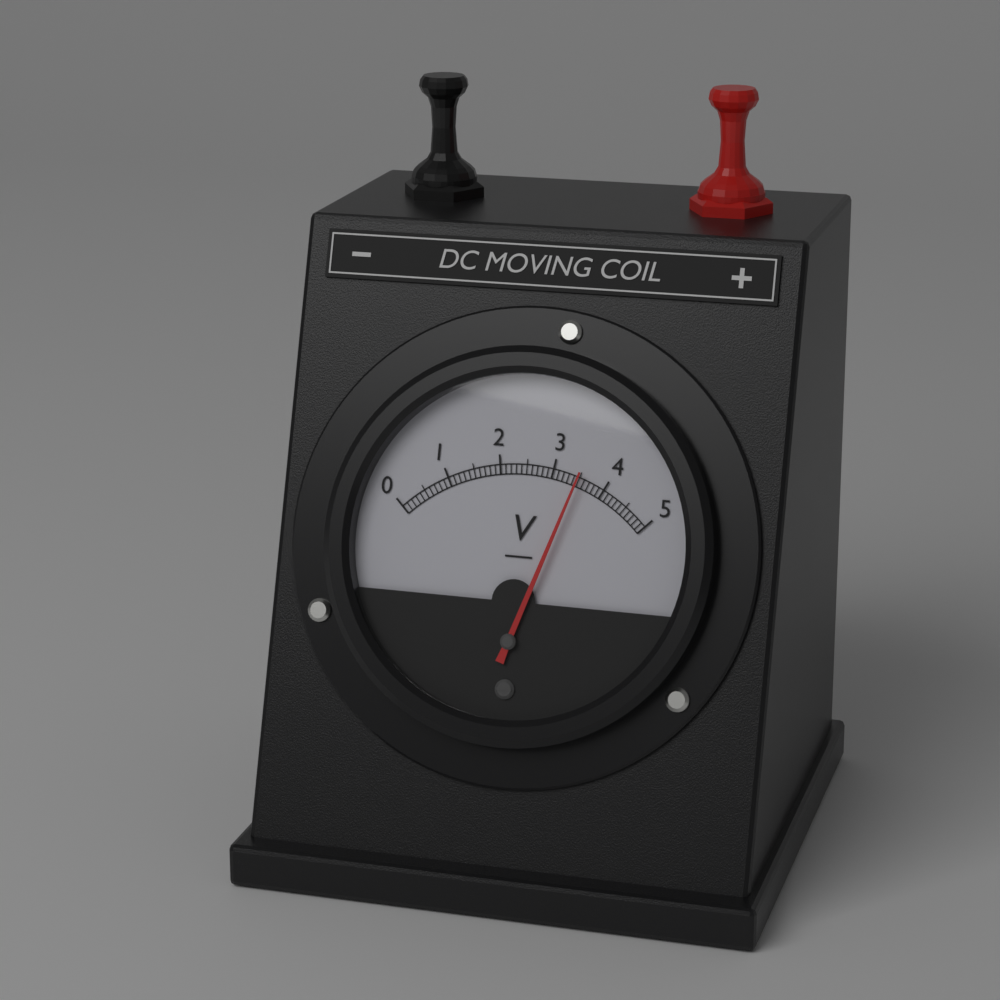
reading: 3.5 V
